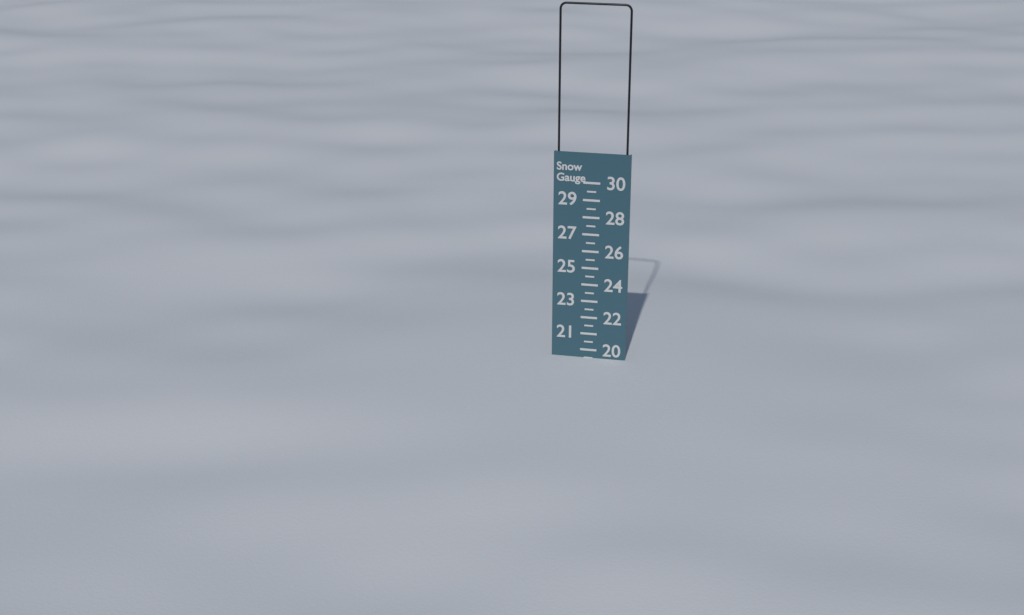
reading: 19.5 (no unit)
